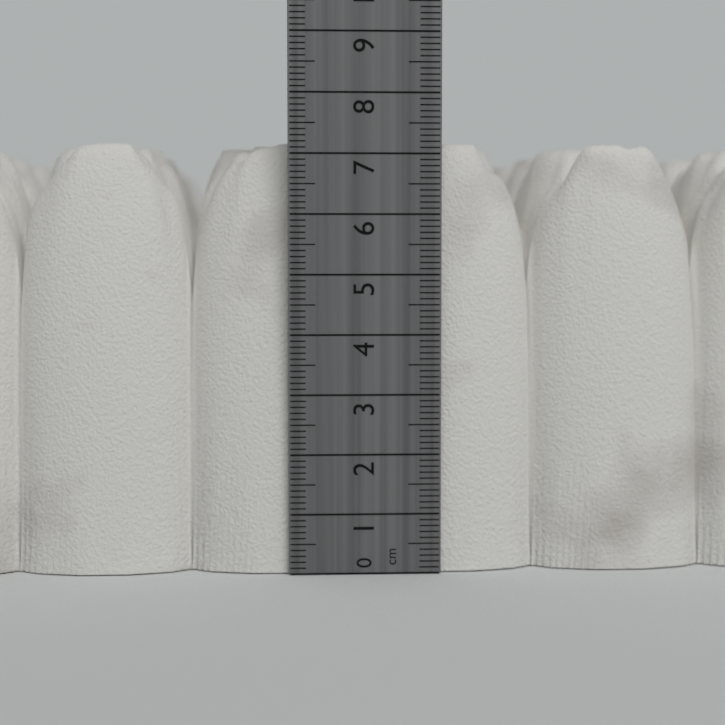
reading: 7.2 cm
